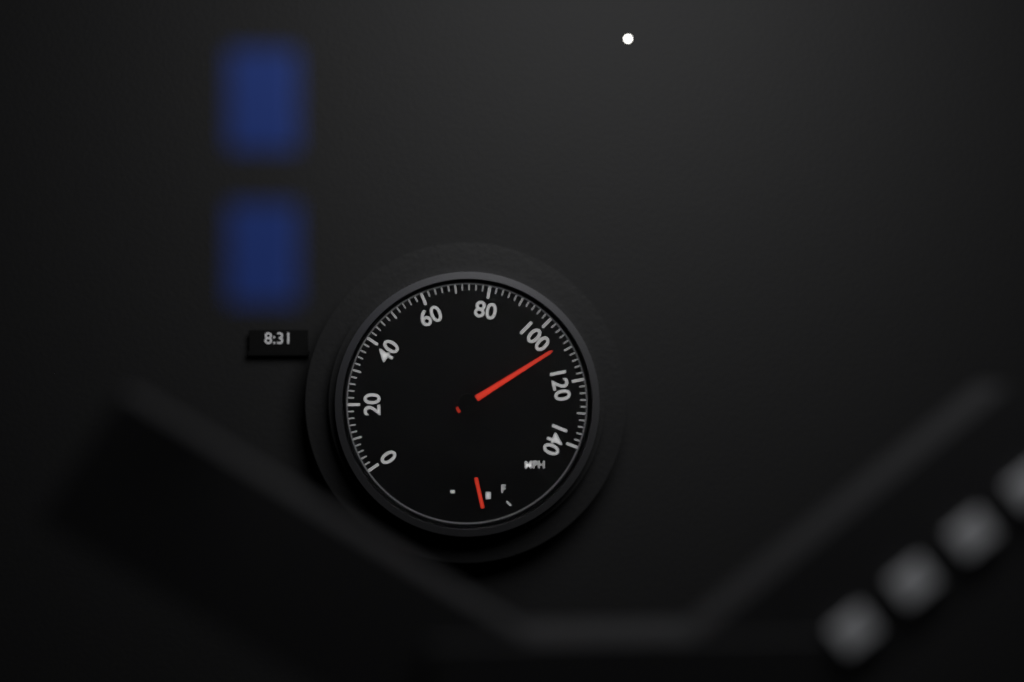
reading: 108 mph
